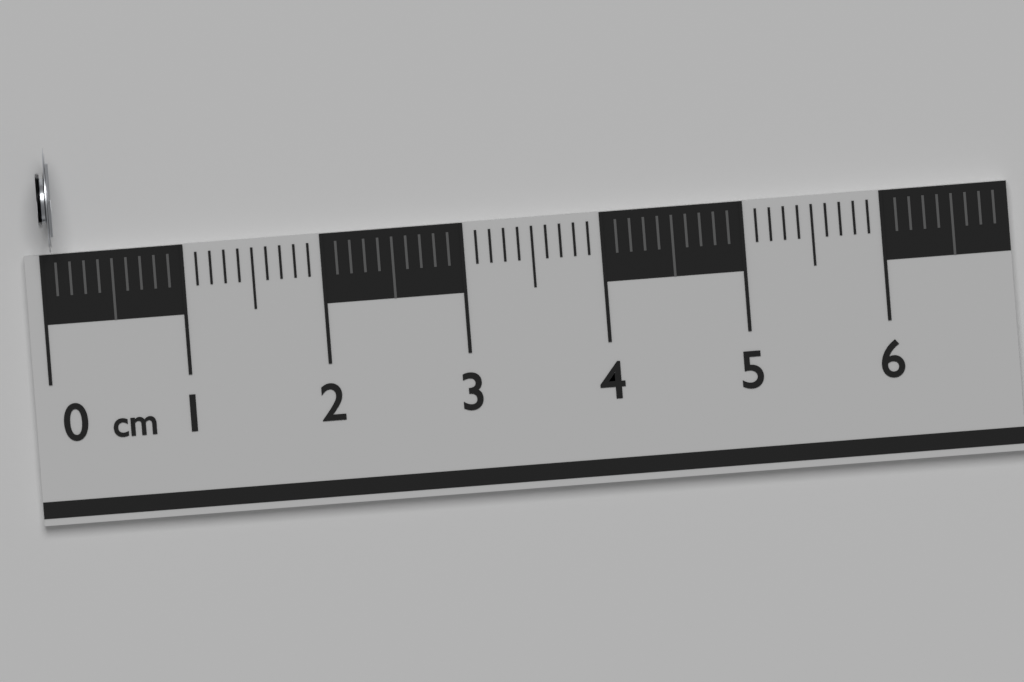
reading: 0.1 cm
